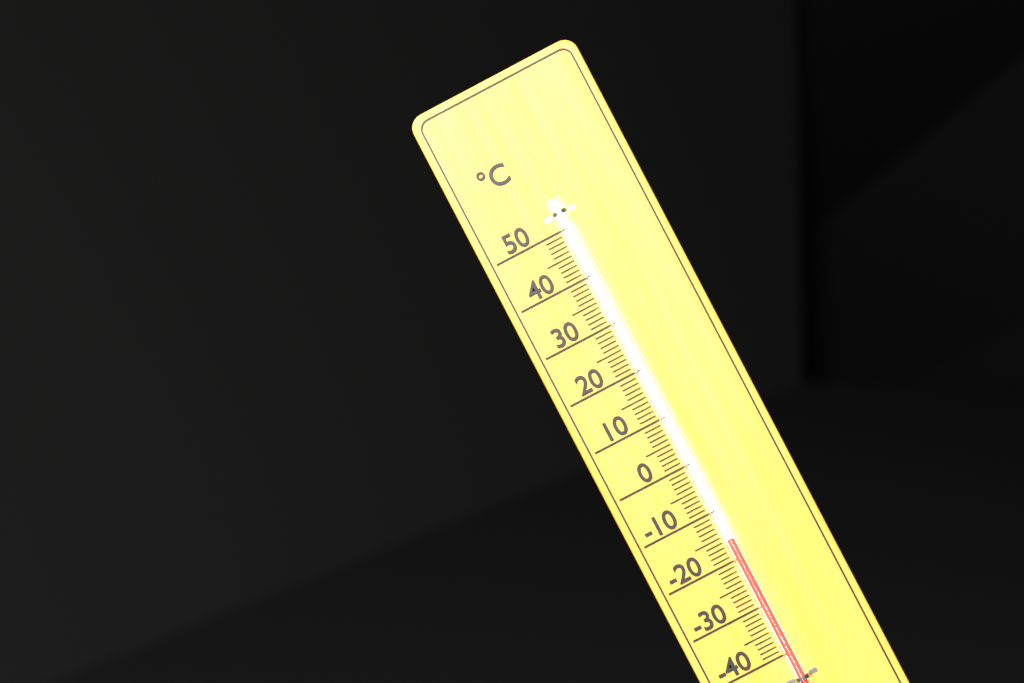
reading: -16 °C
